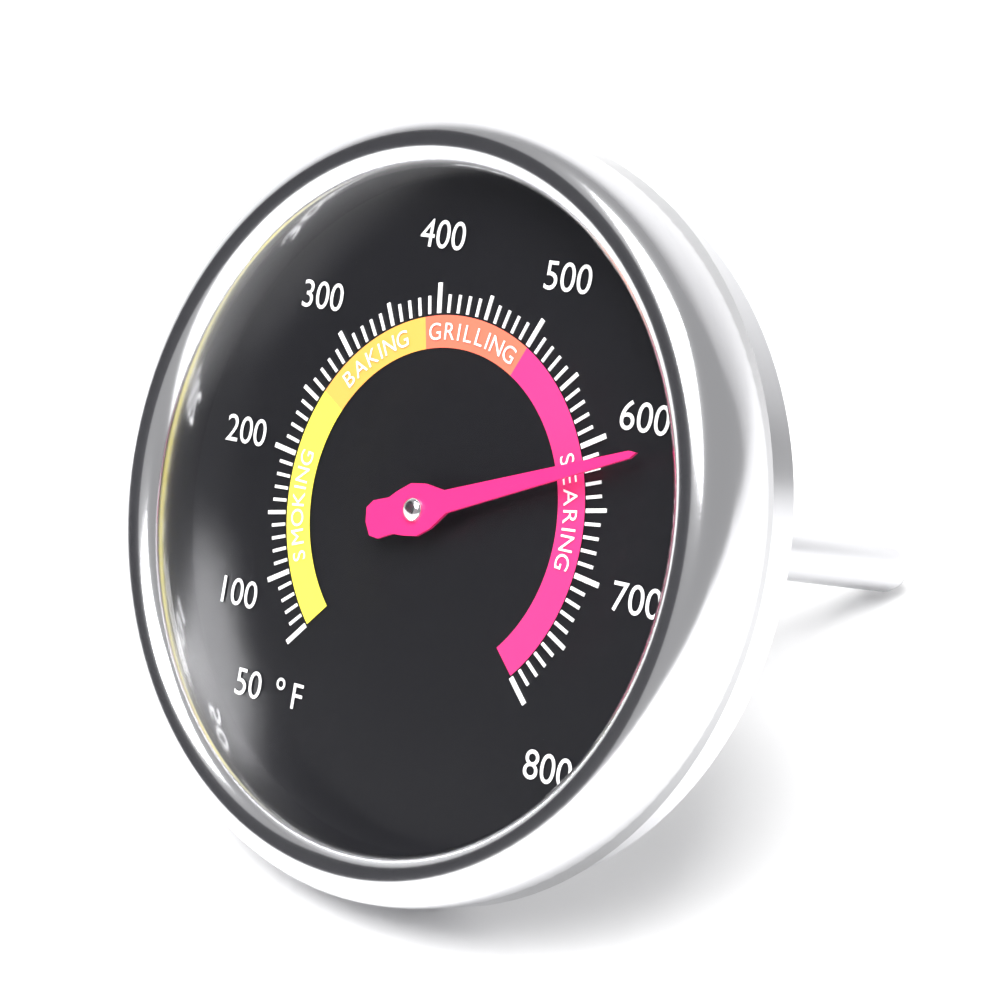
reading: 620 °F
